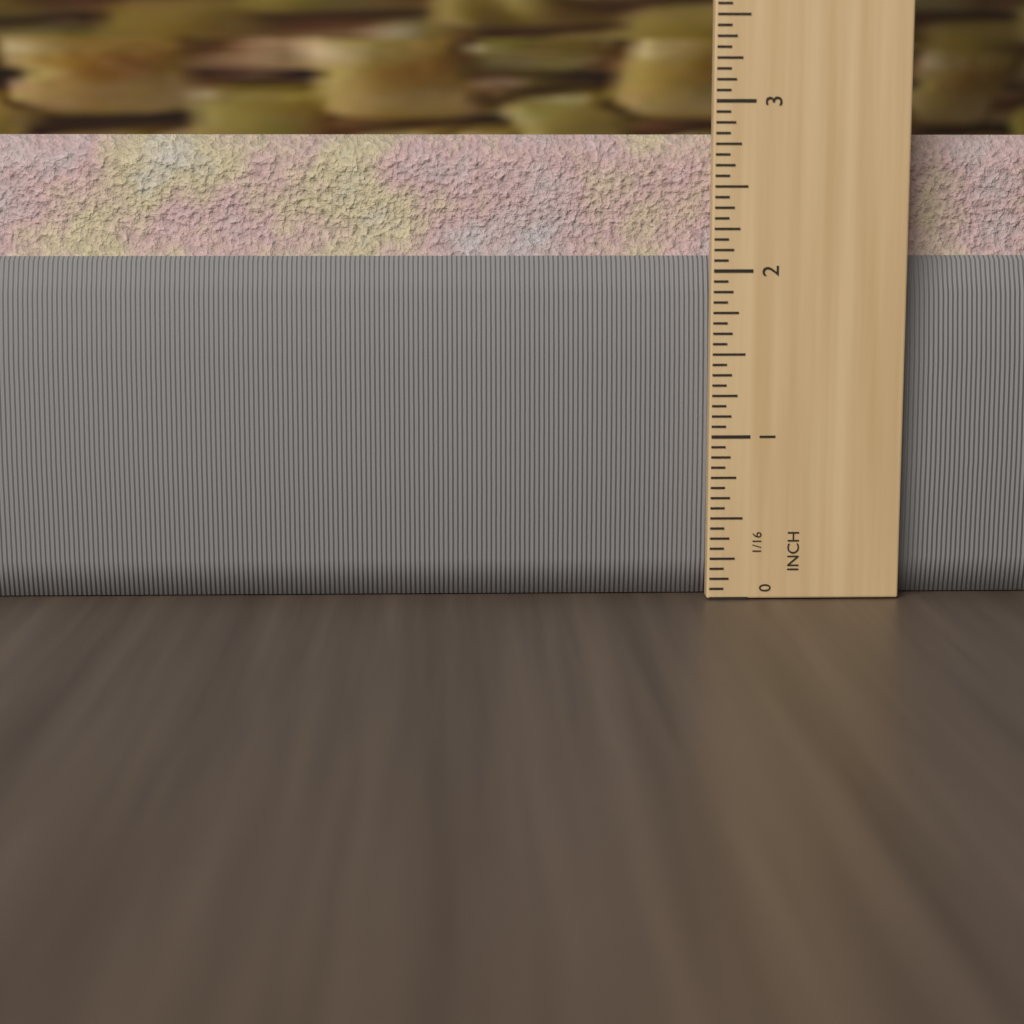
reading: 2.8125 in
